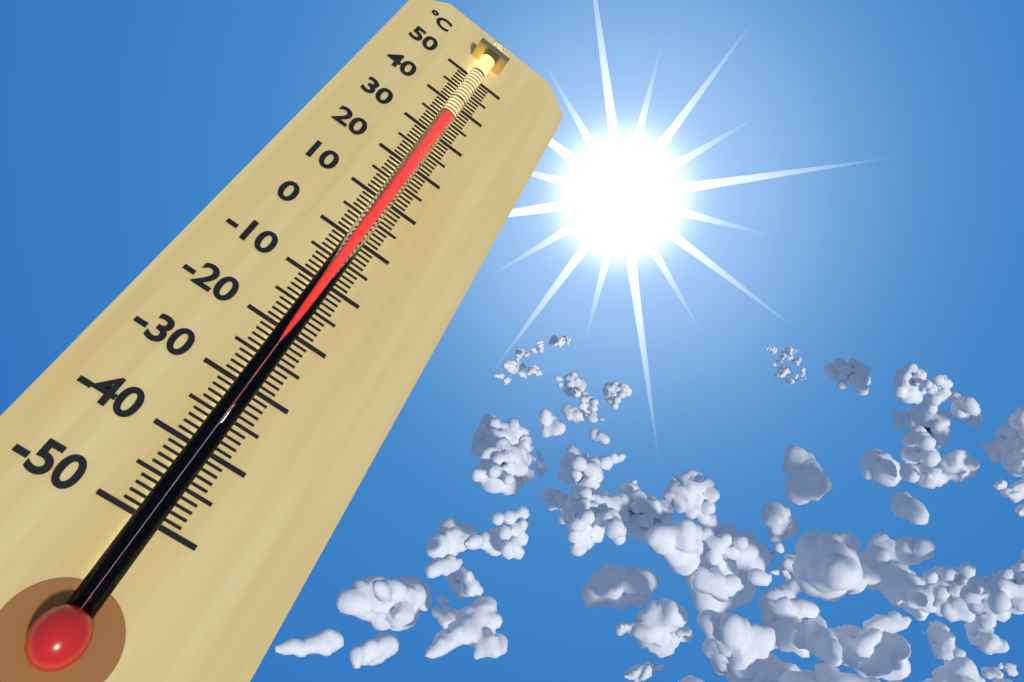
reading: 34 °C
